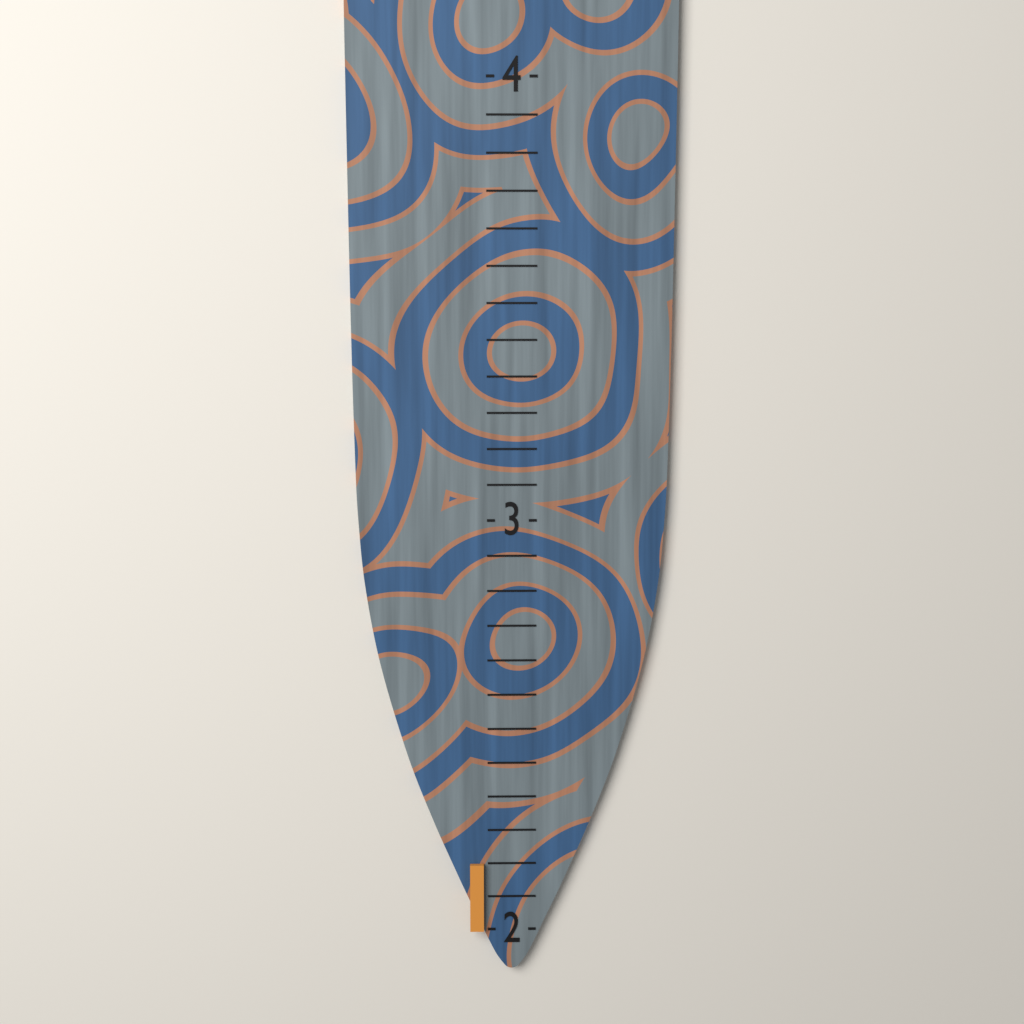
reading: 2.166667 (no unit)
